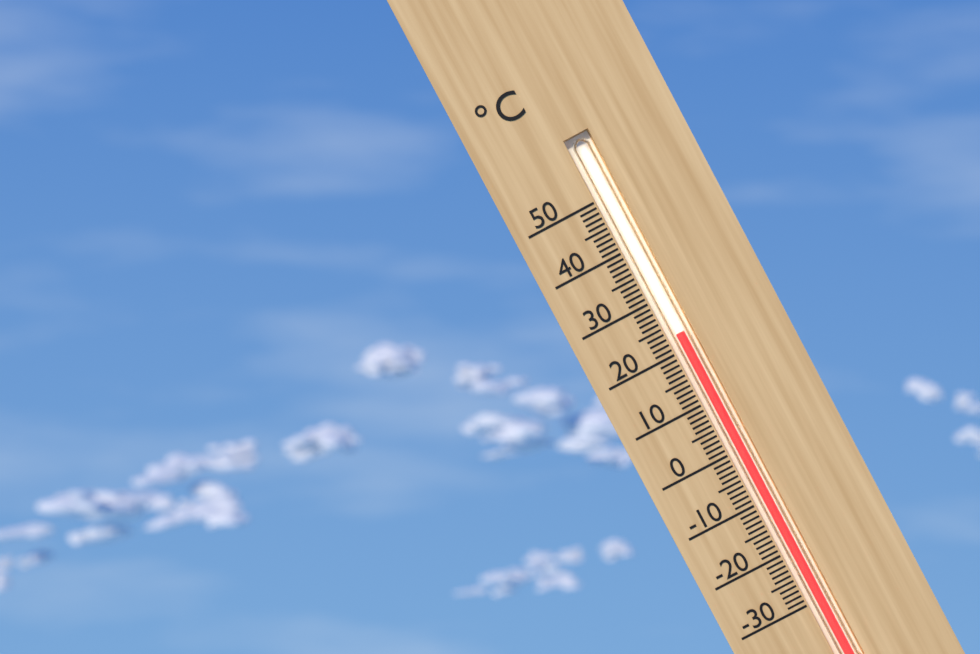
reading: 23 °C
